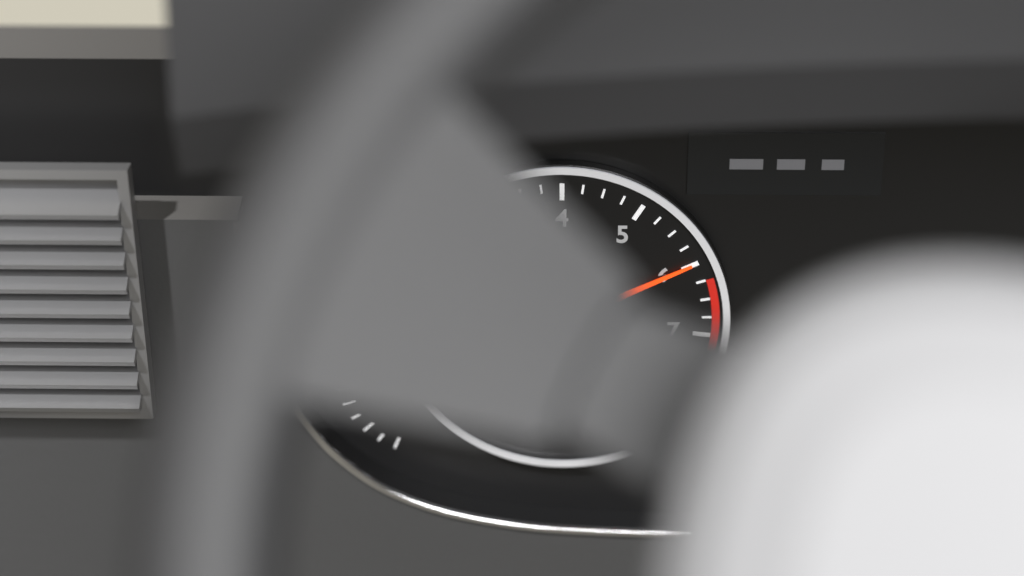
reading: 6.00 x1000 rpm
